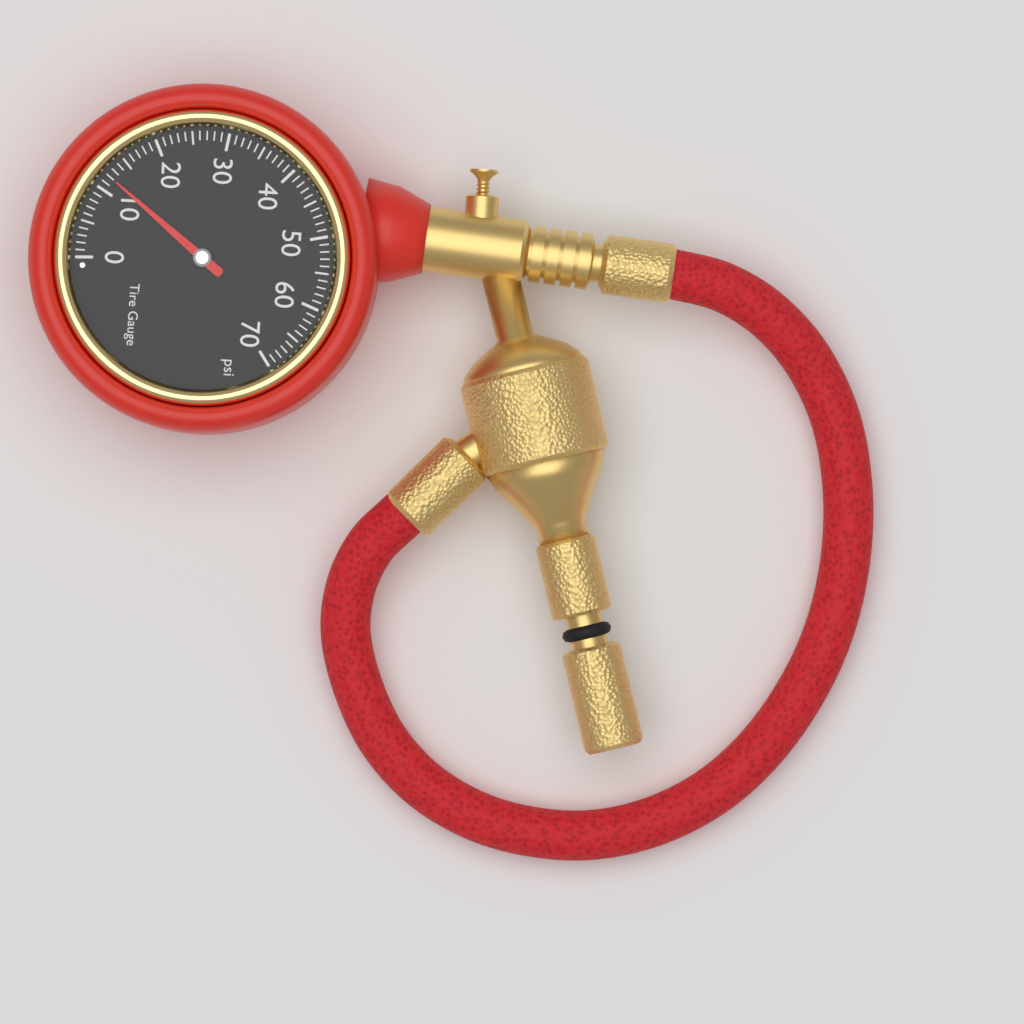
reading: 12 psi
